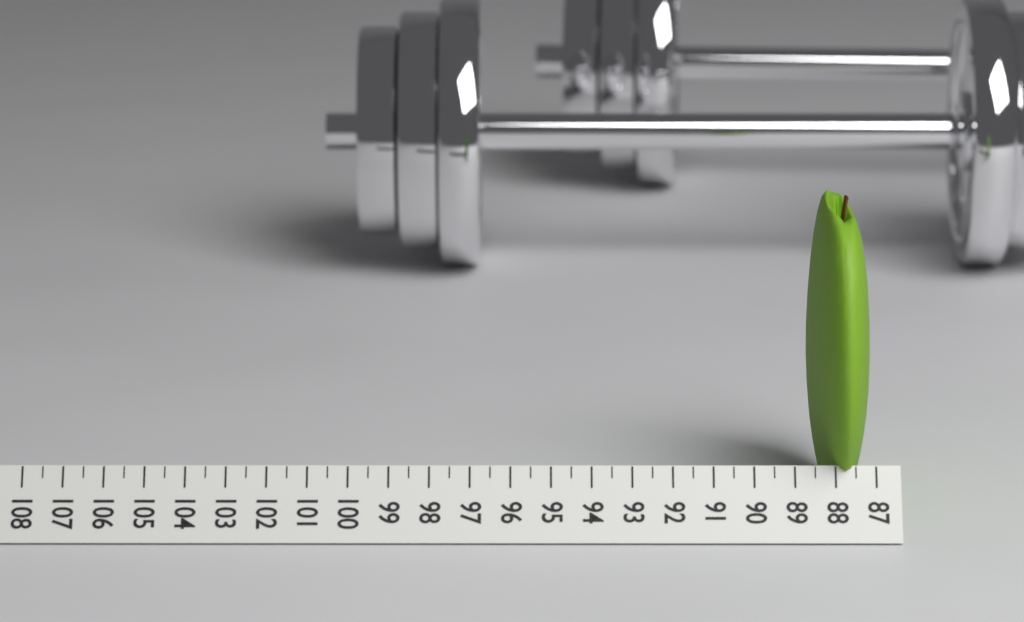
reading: 88.5 (no unit)
